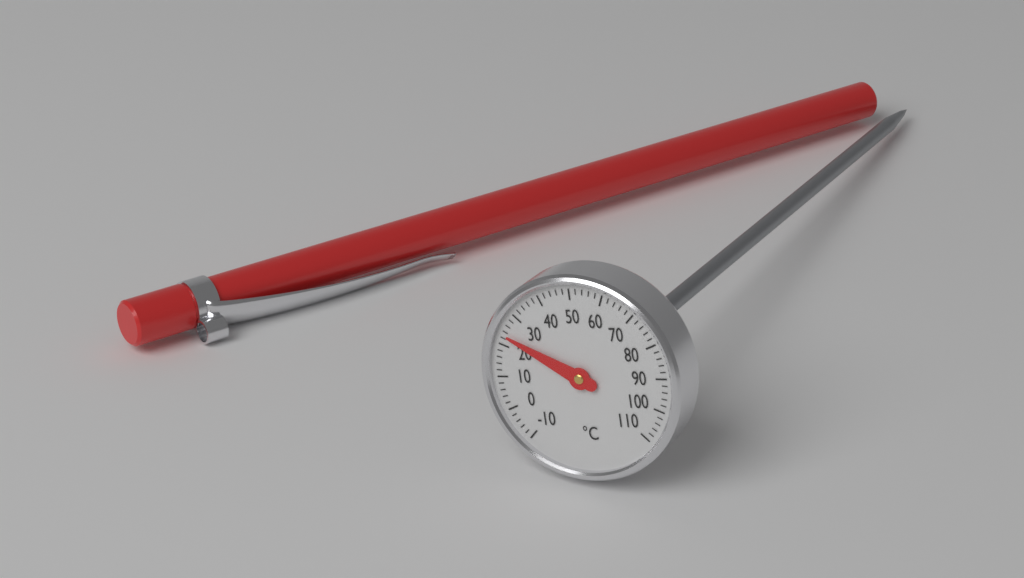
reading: 23 °C
